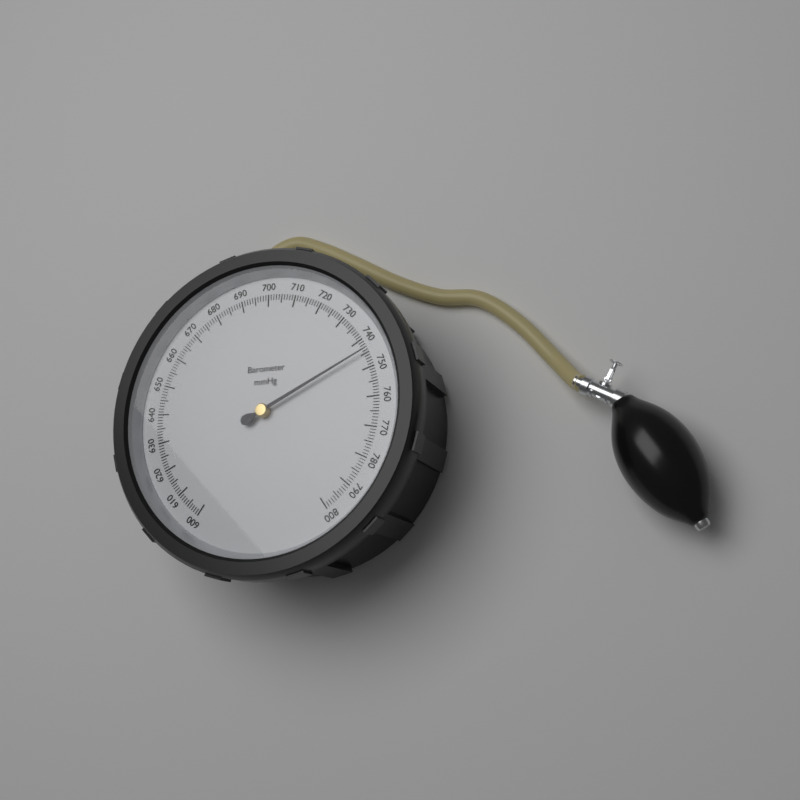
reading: 744 mmHg
